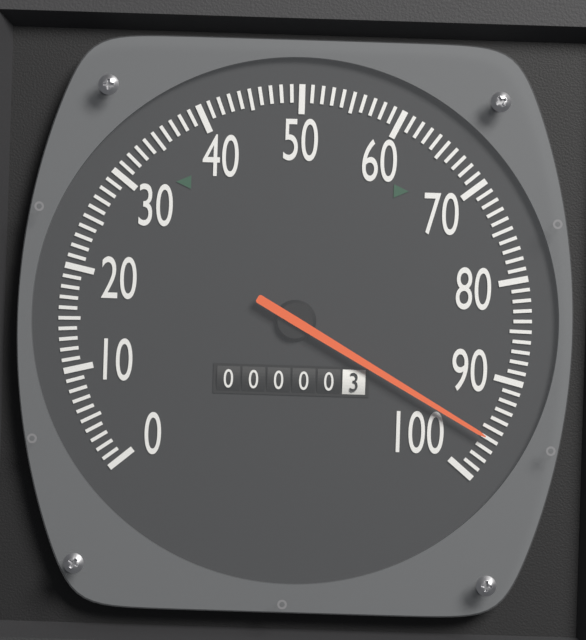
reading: 96 (no unit)
